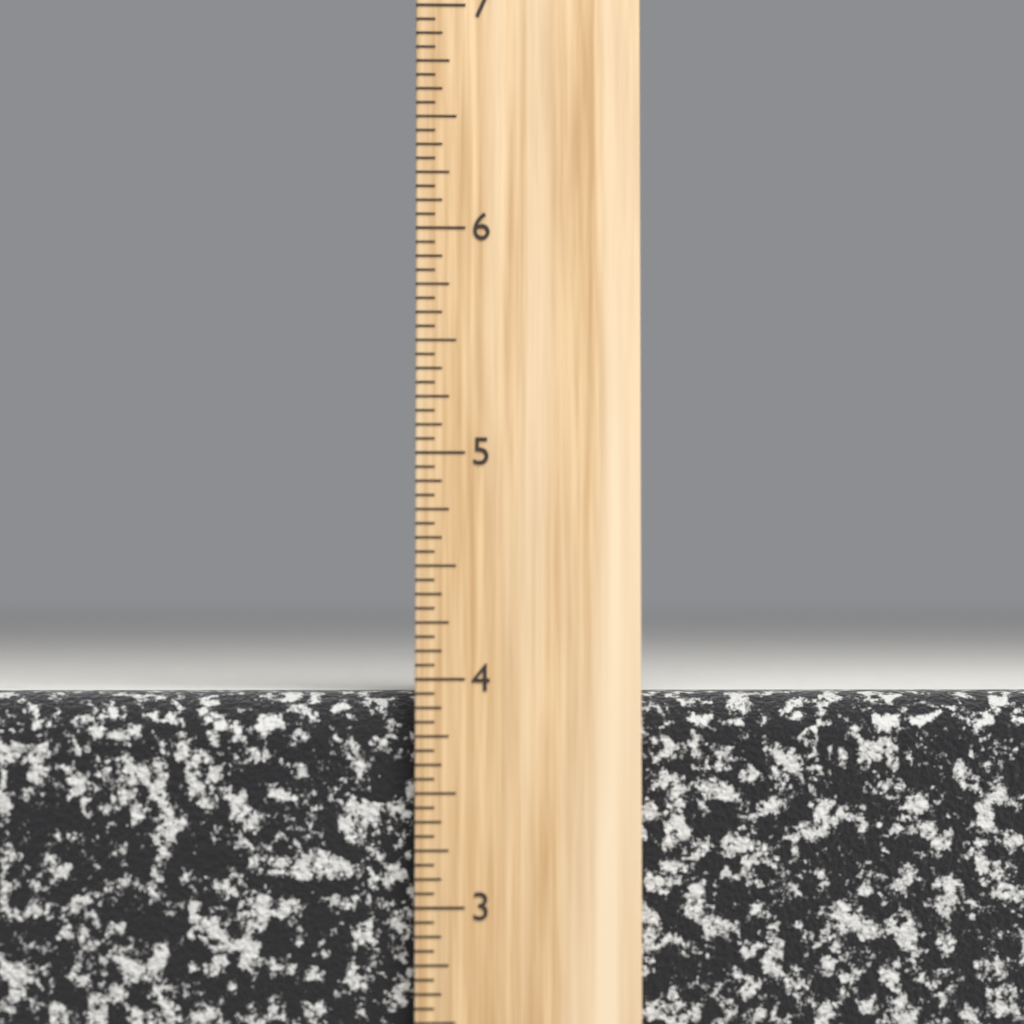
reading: 3.9375 inch
